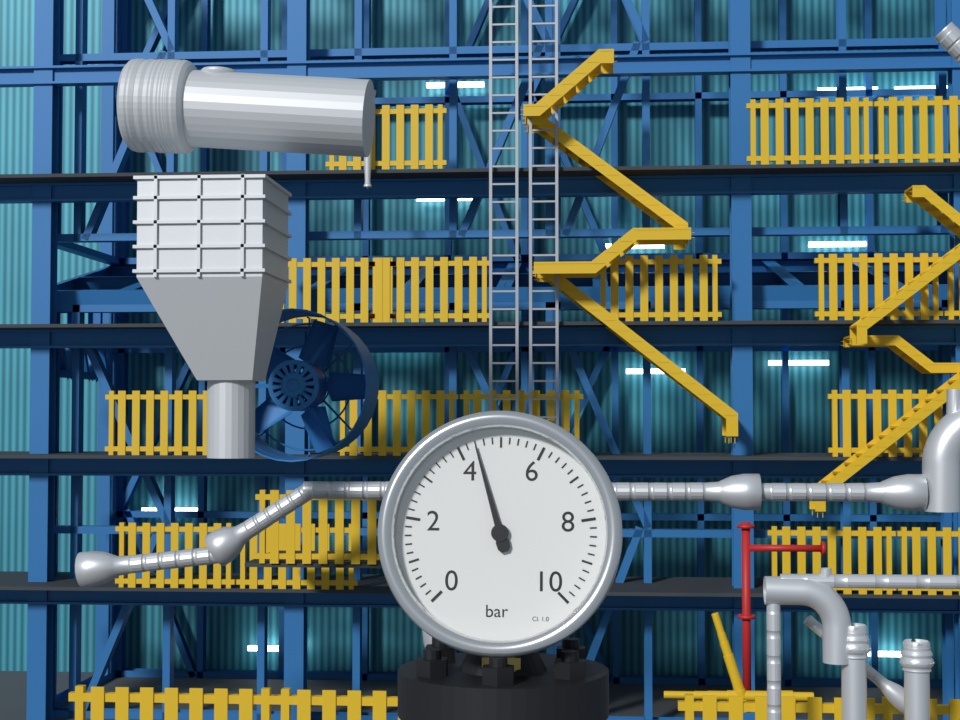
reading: 4.4 bar
